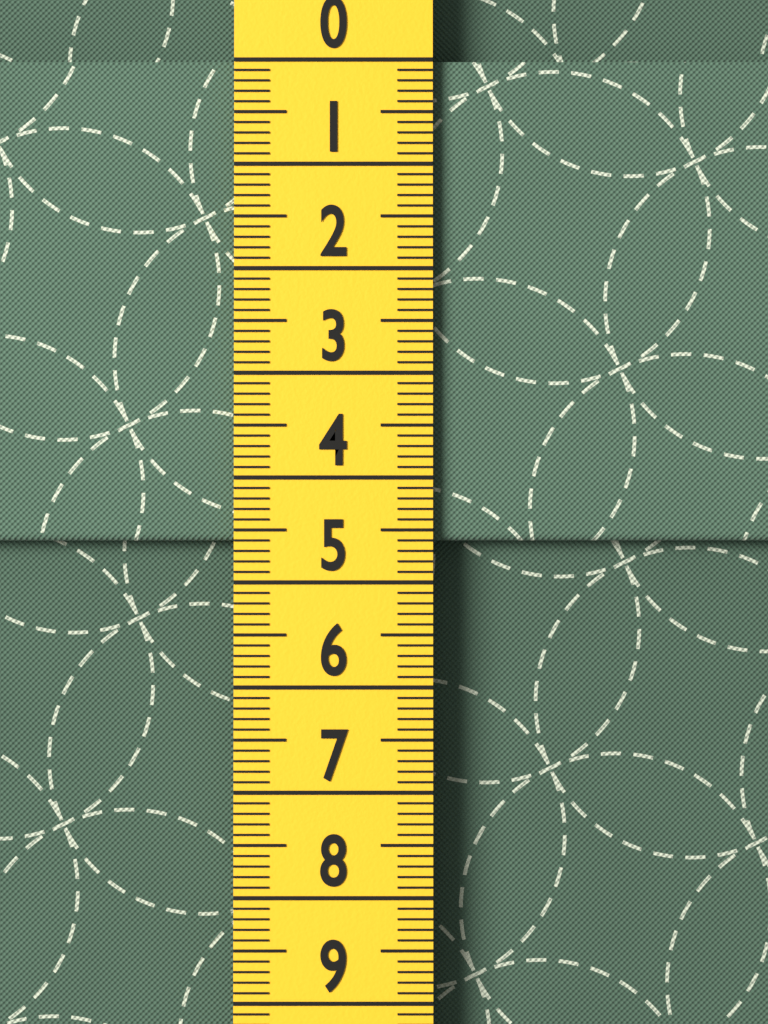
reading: 4.6 cm
